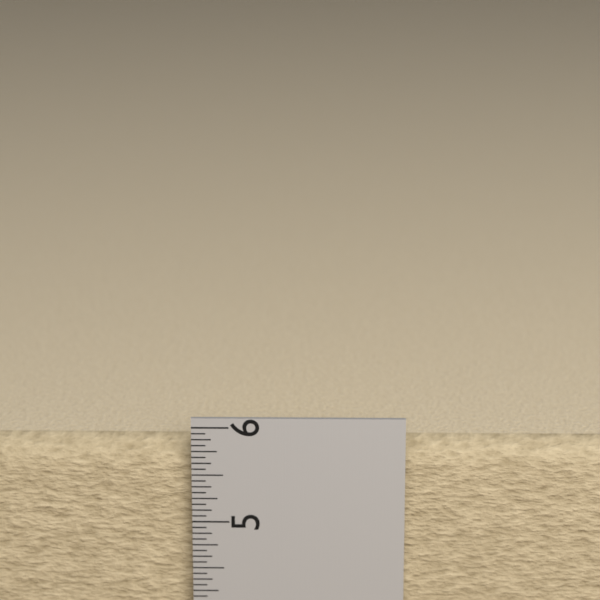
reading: 5.8125 in
